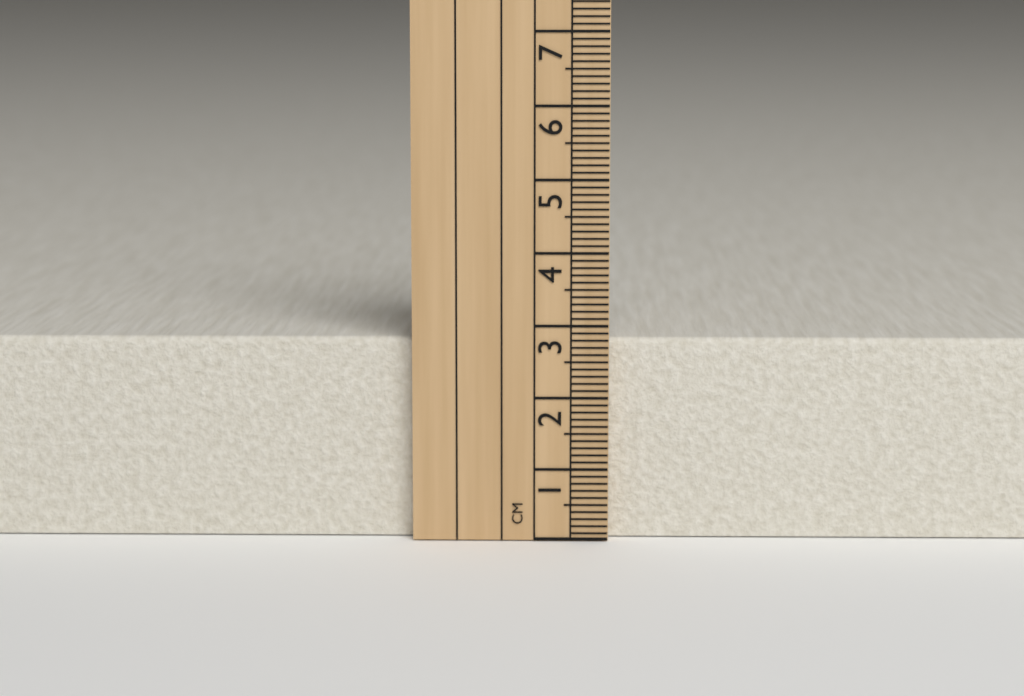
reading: 2.8 cm
